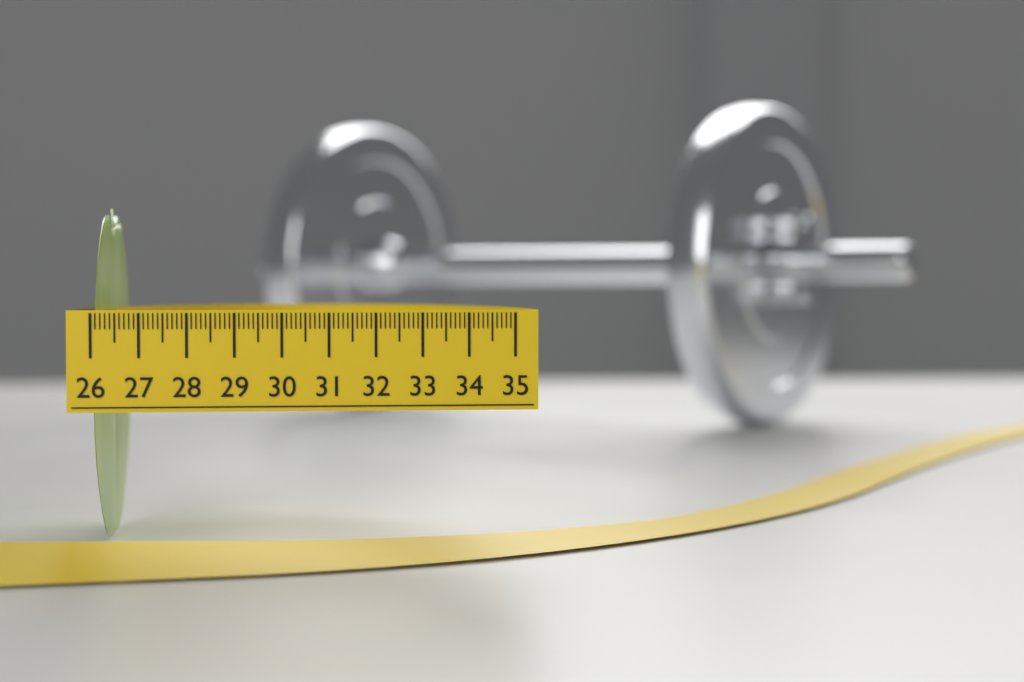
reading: 26.1 (no unit)
